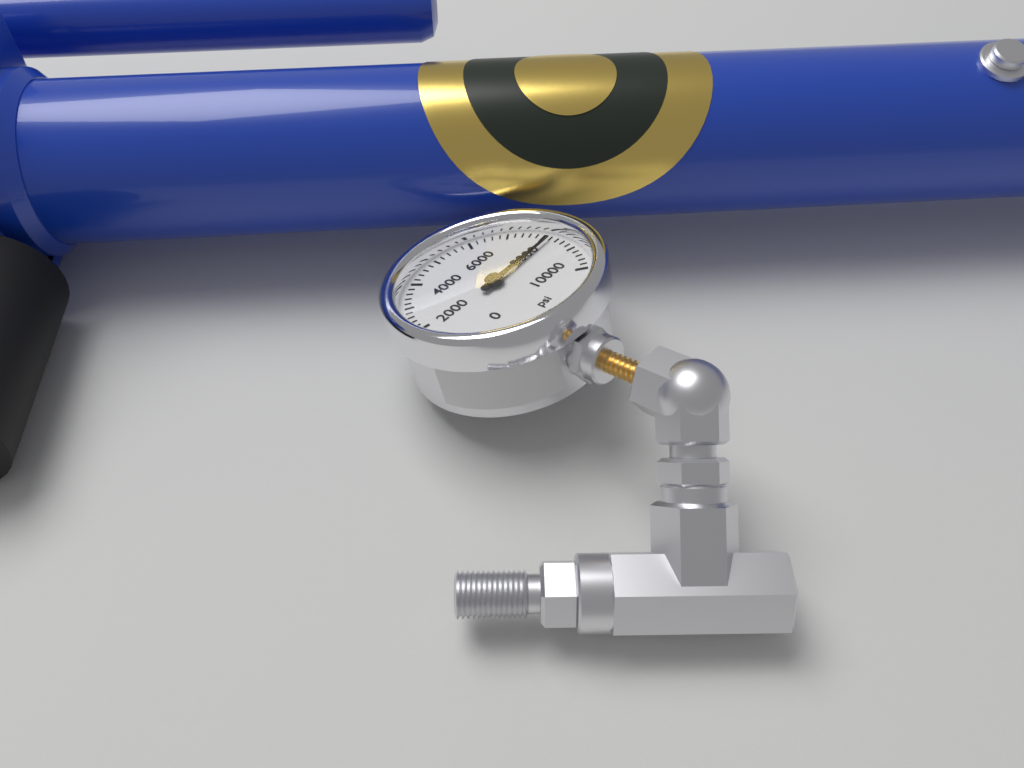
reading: 8200 psi
